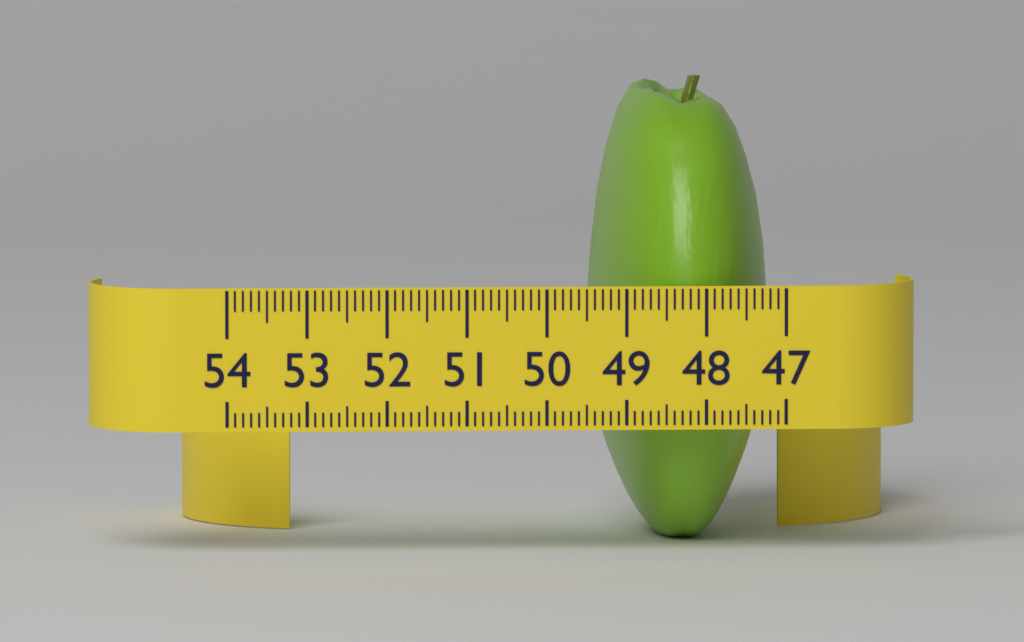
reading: 49.3 (no unit)
